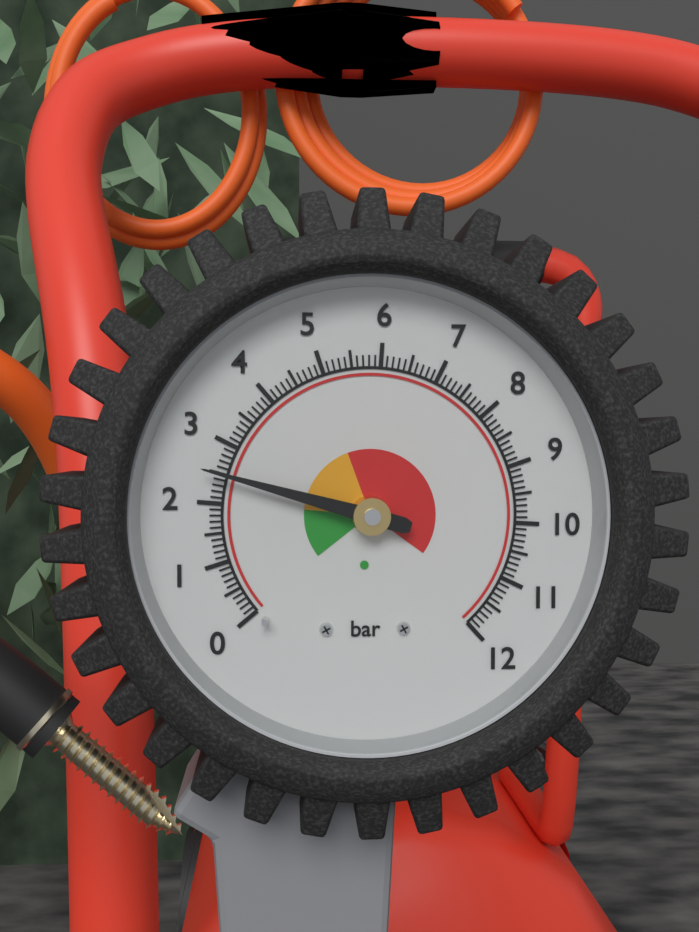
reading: 2.5 bar
